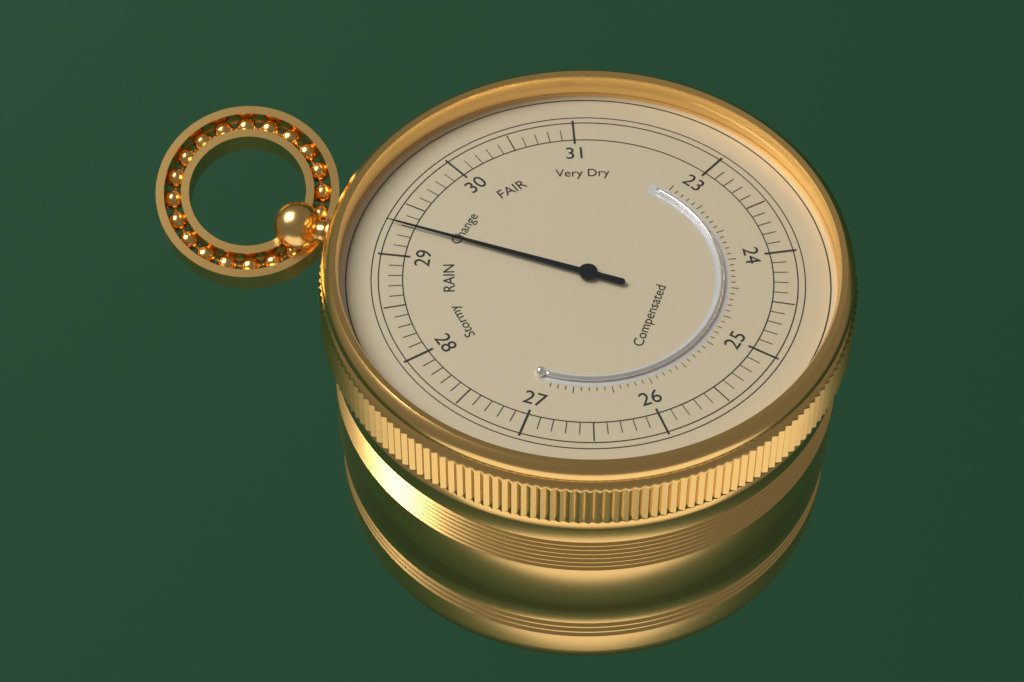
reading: 29.3 (no unit)
